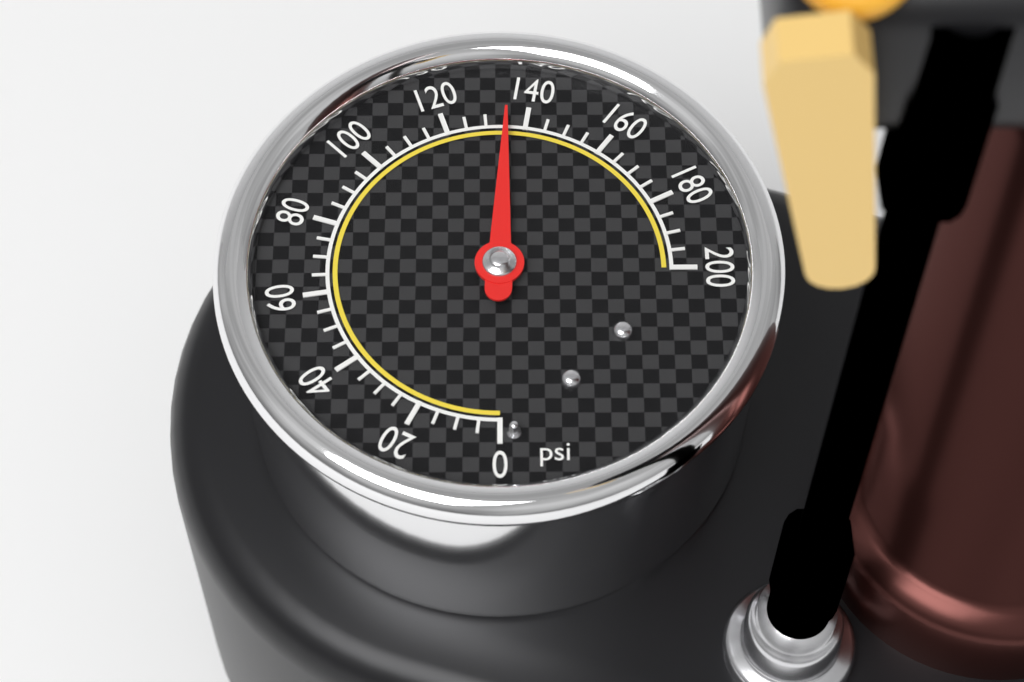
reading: 135 psi
